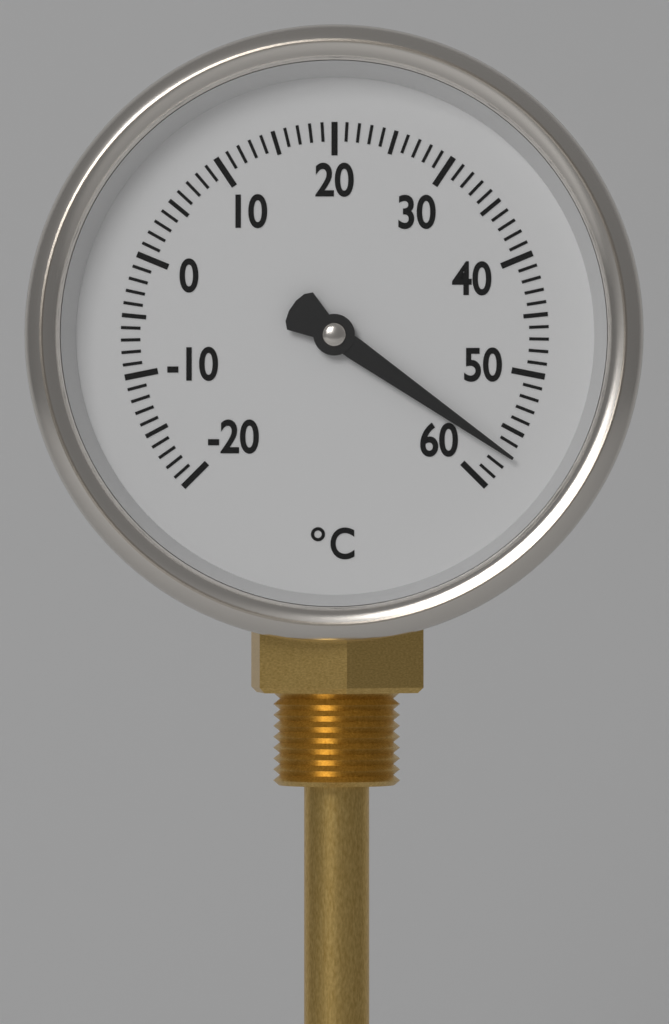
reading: 57 °C
